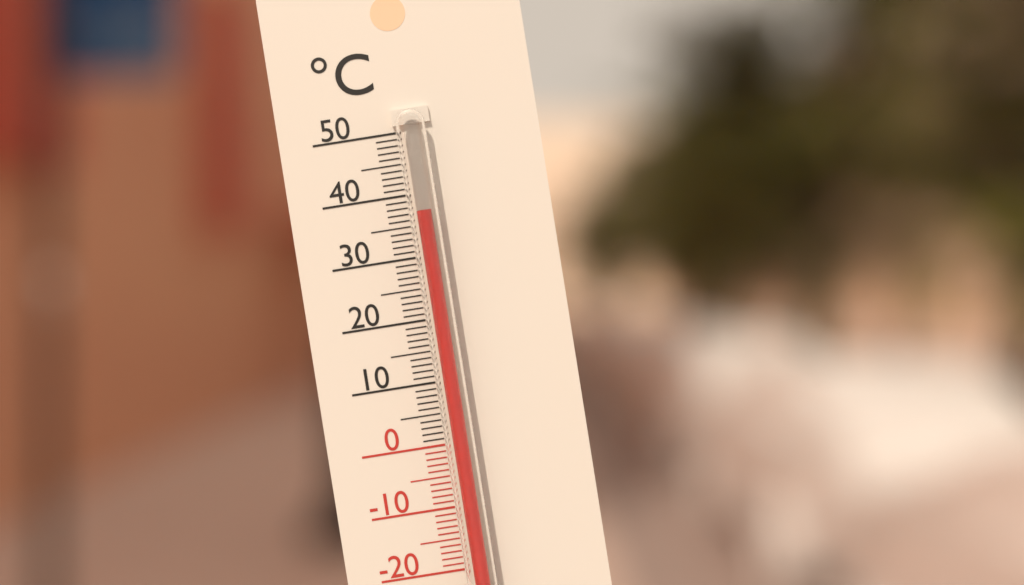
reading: 37 °C
